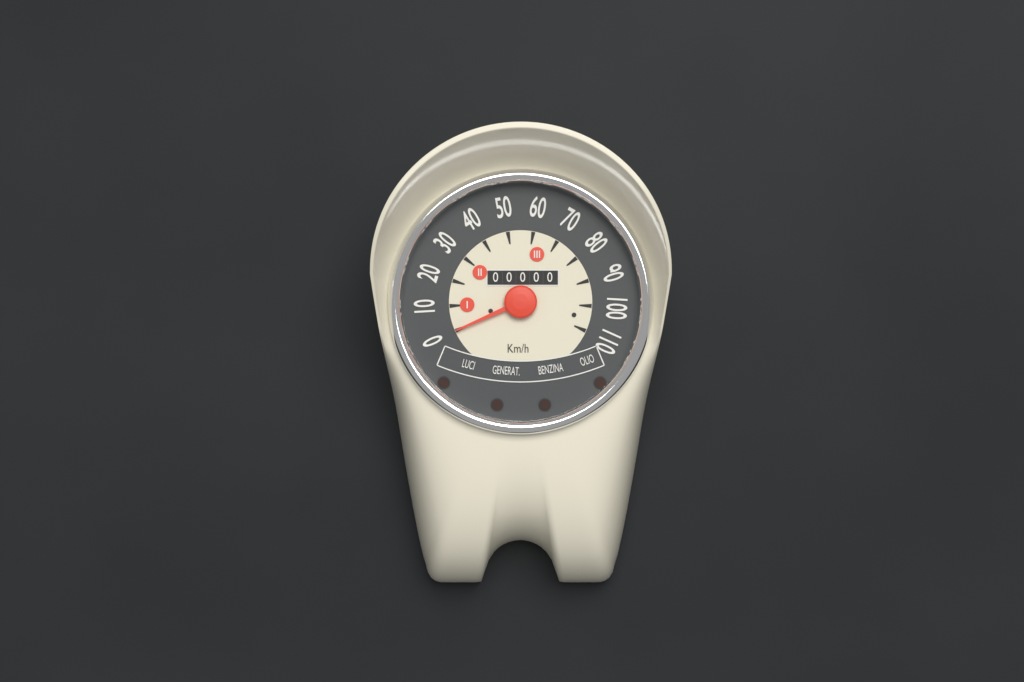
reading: 0 km/h
